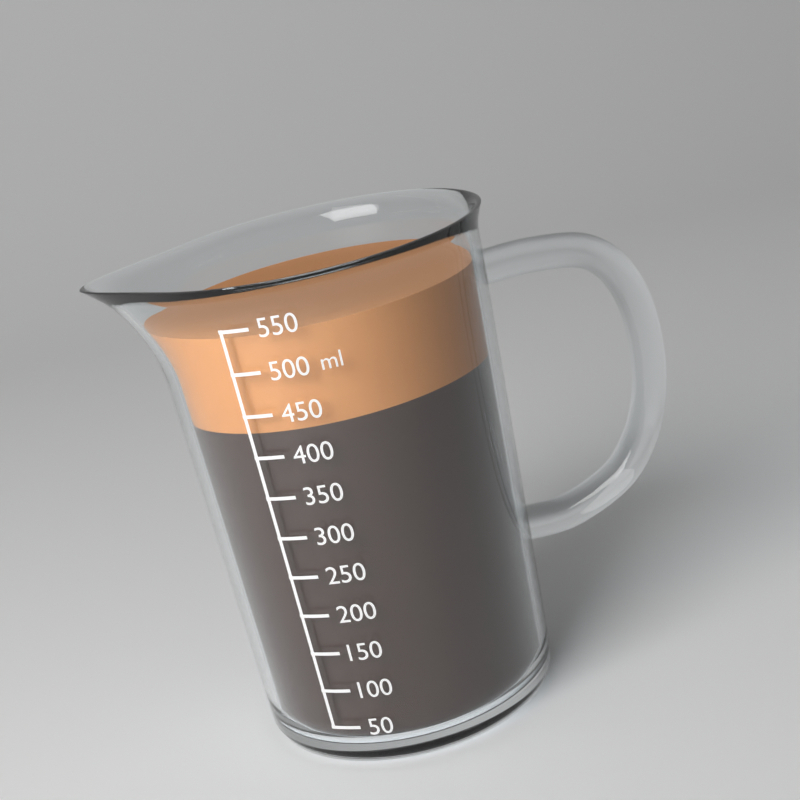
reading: 540 ml
